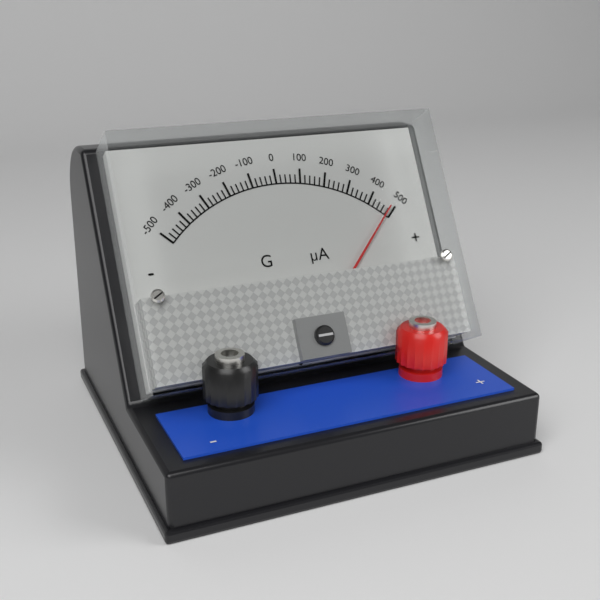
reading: 480 µA
